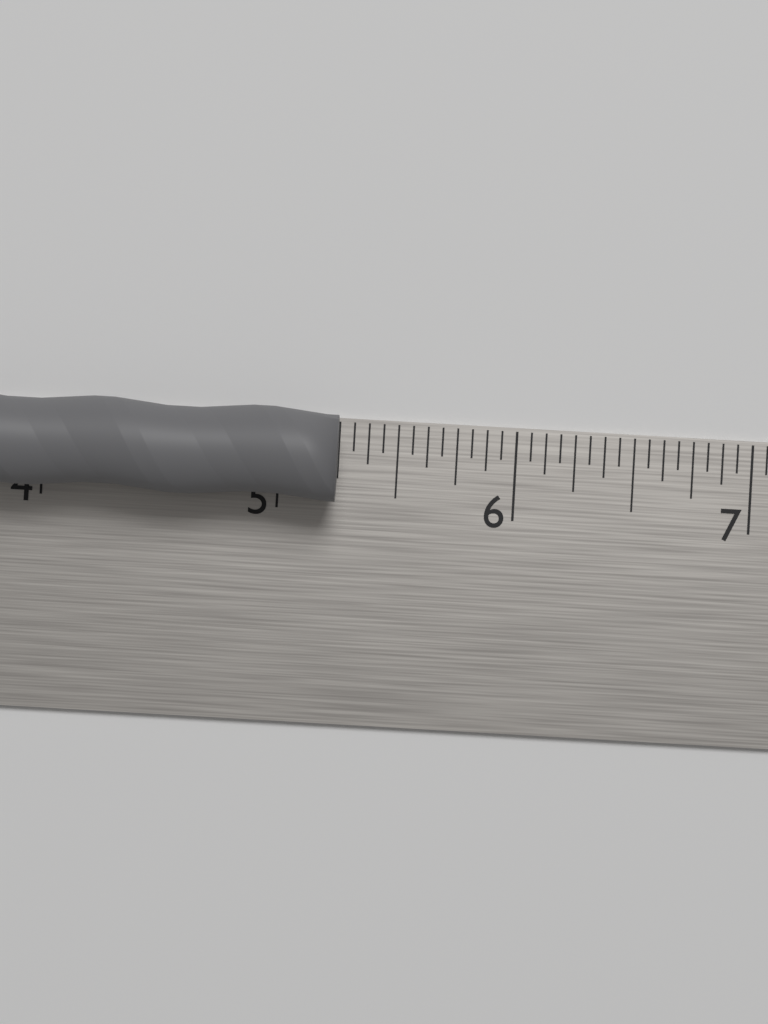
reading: 5.2500 in
